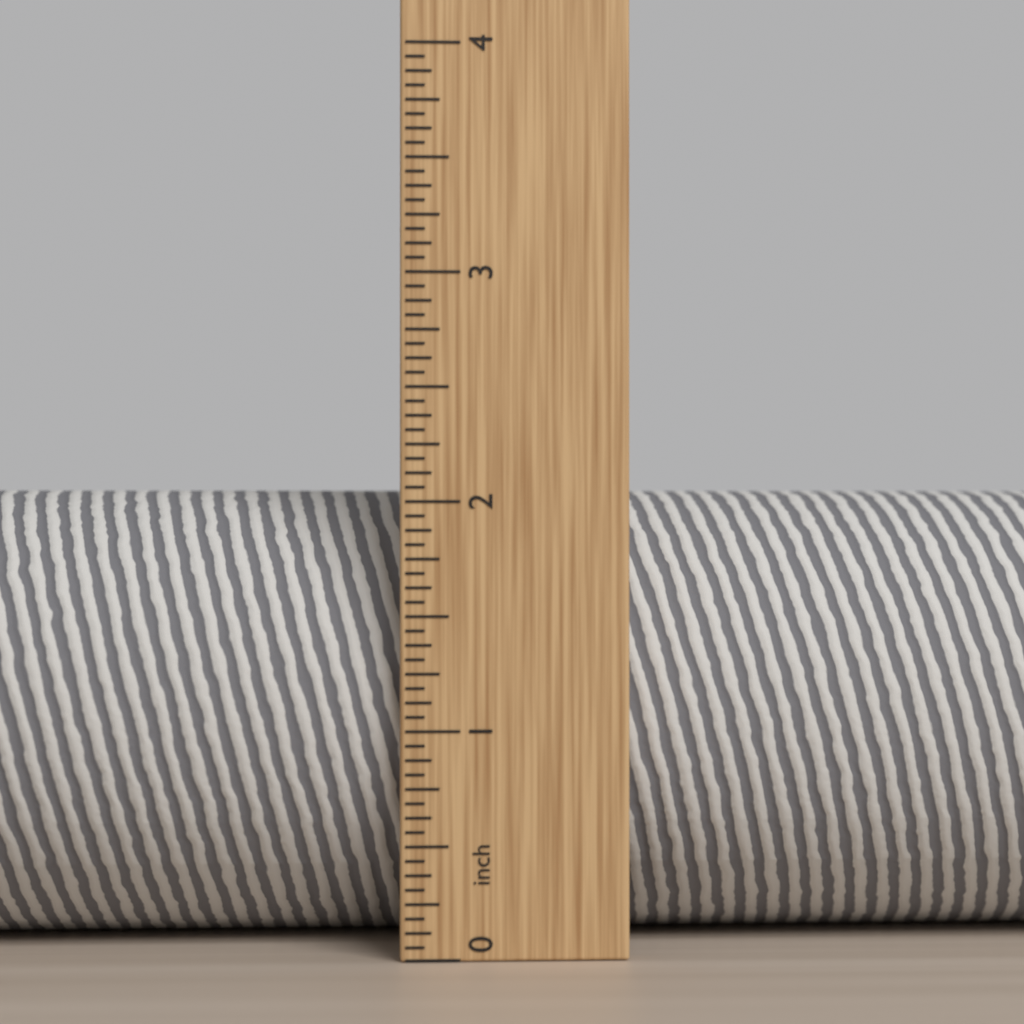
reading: 2.0625 in
